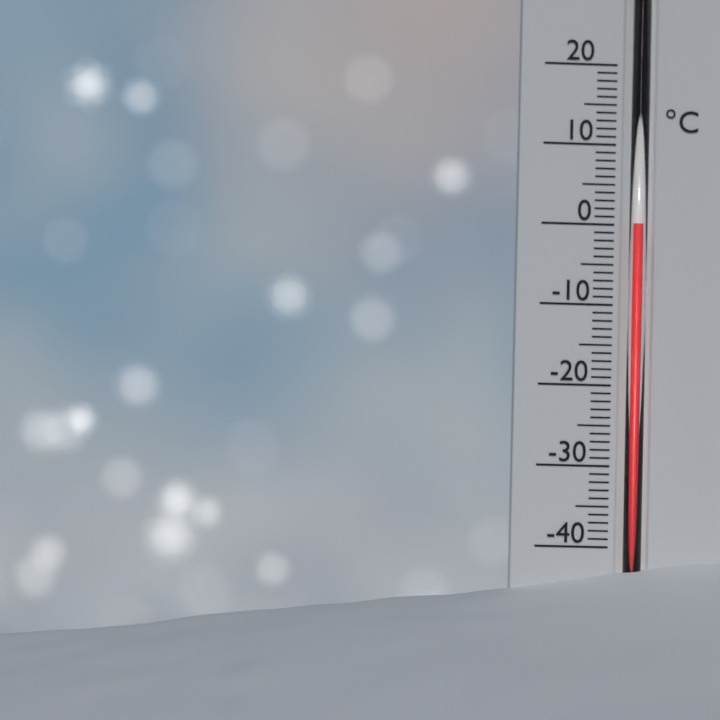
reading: 0 °C
